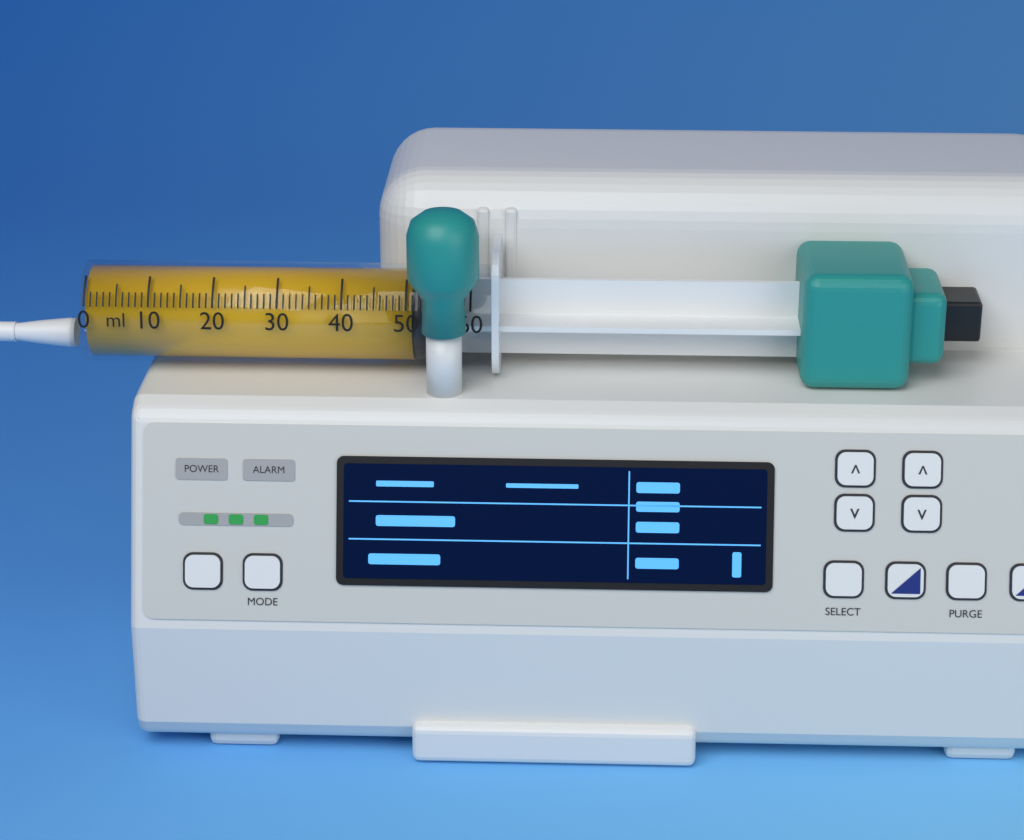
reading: 51 ml
